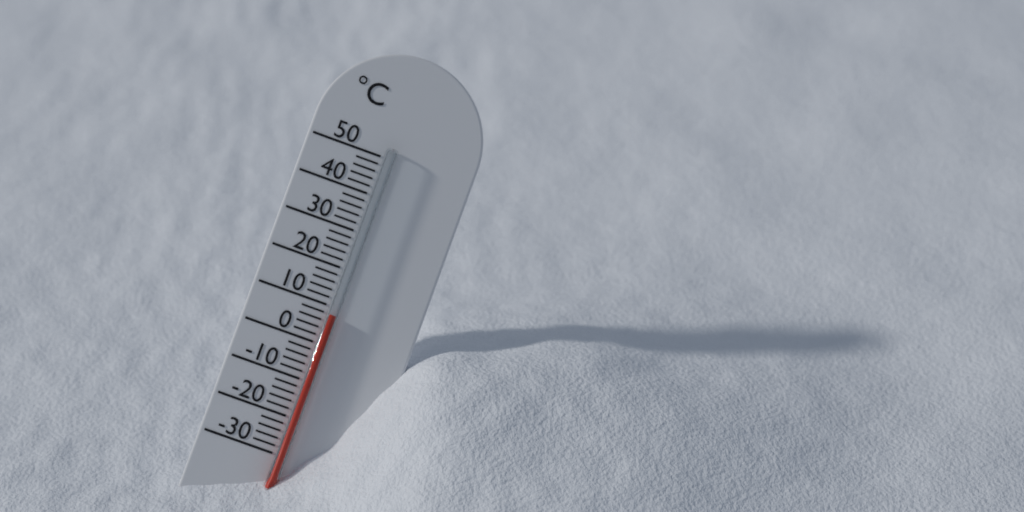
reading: 8 °C
